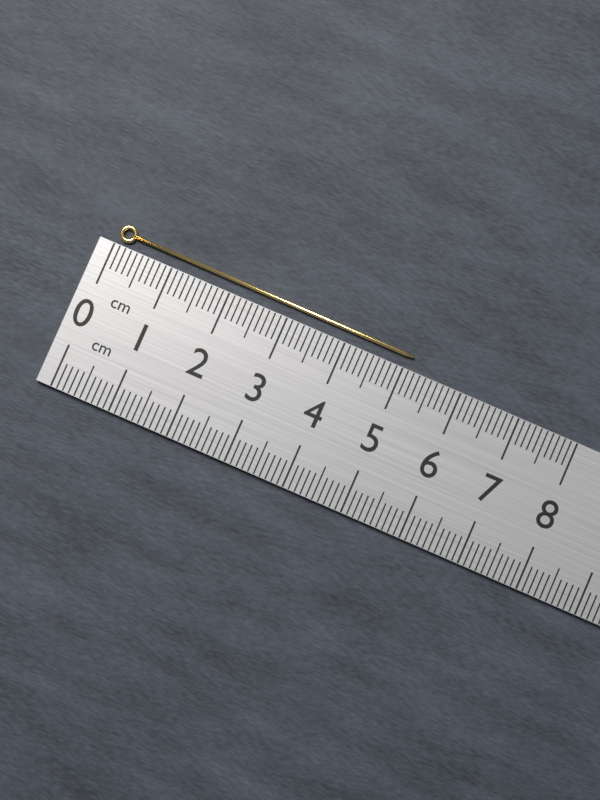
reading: 5.1 cm
